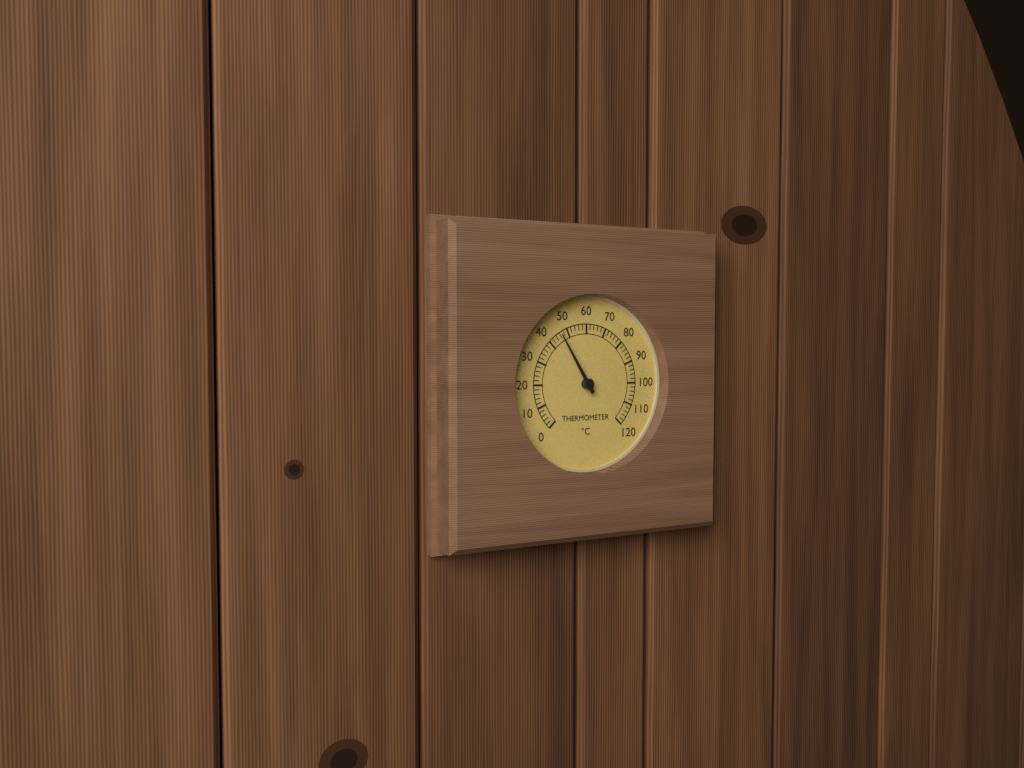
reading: 46 °C
